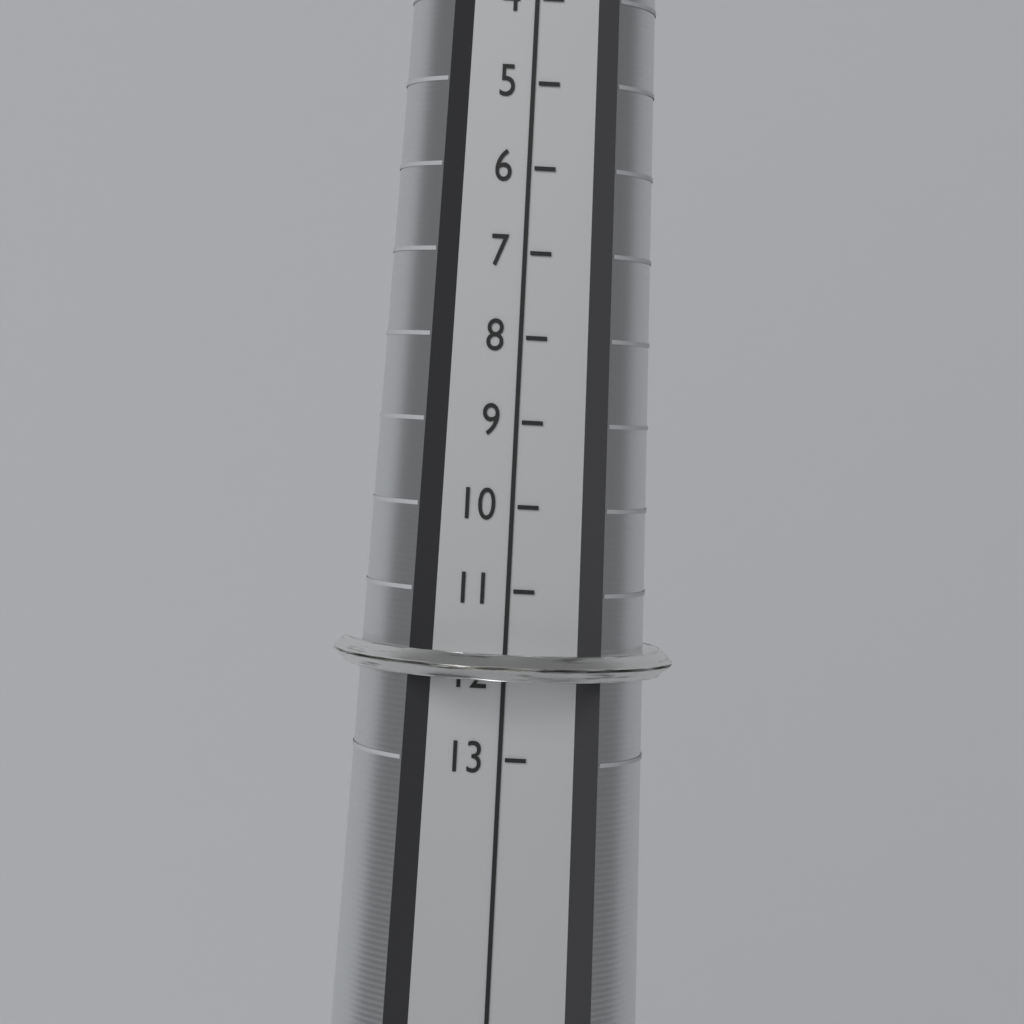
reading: 12 (no unit)
